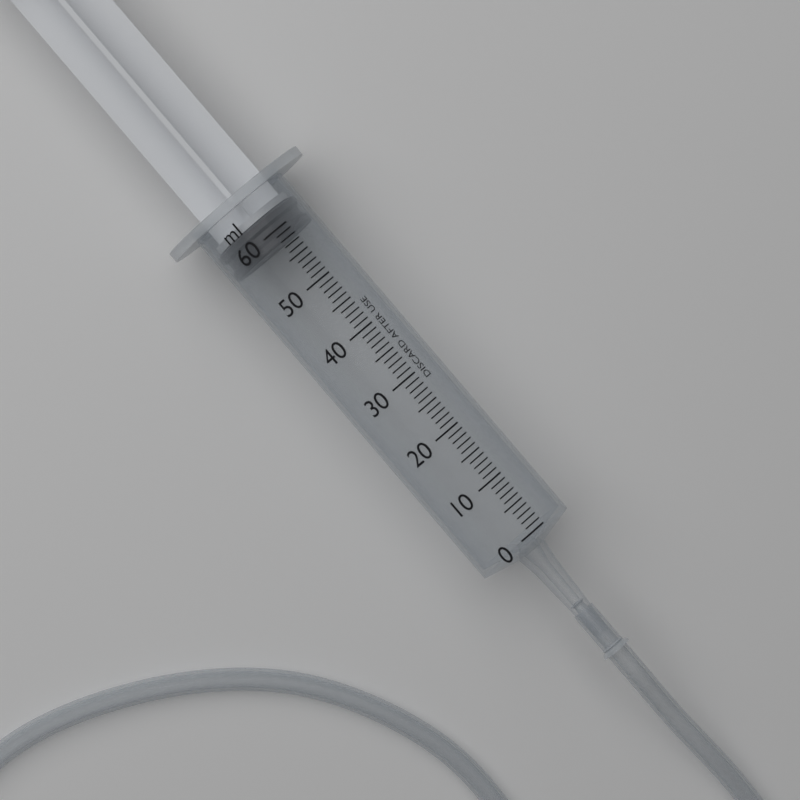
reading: 58 ml
